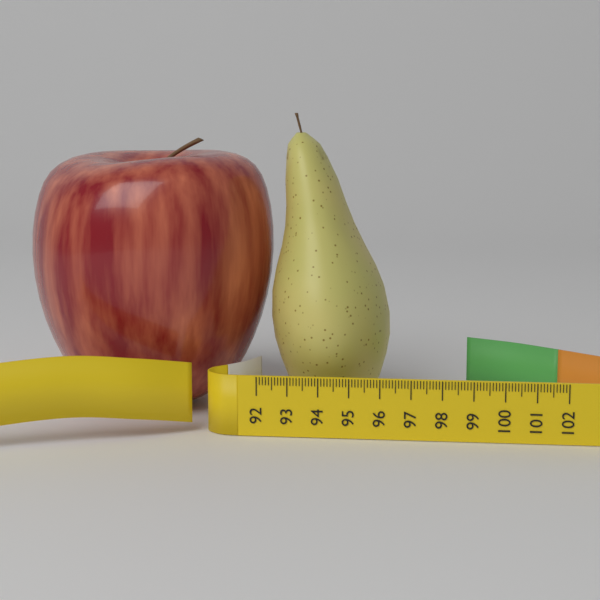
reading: 96.1 (no unit)
